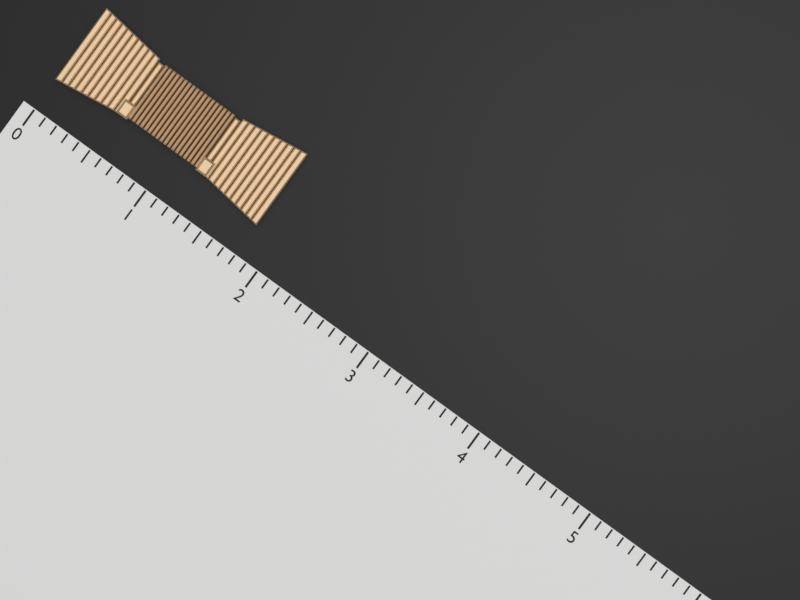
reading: 1.8 (no unit)
